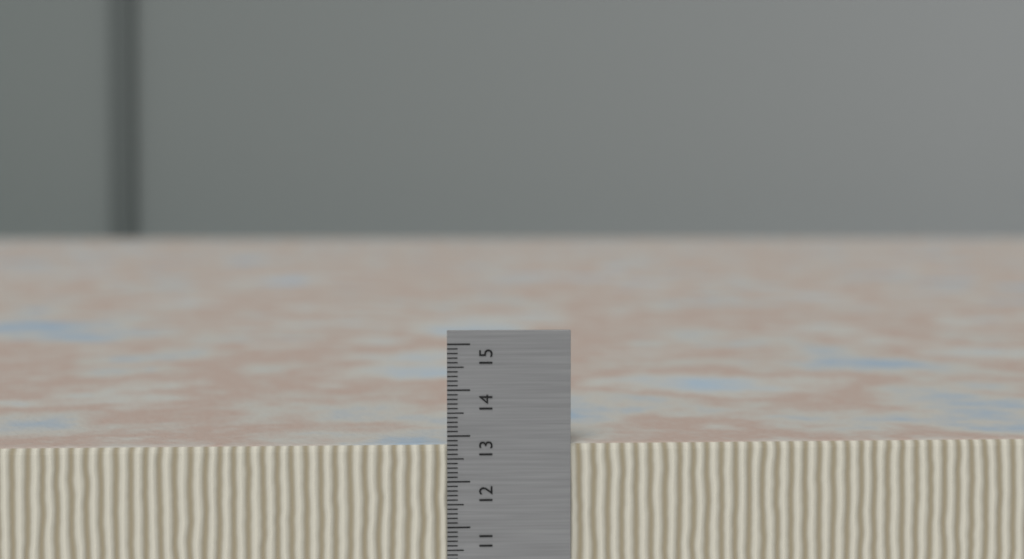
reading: 12.8 cm
